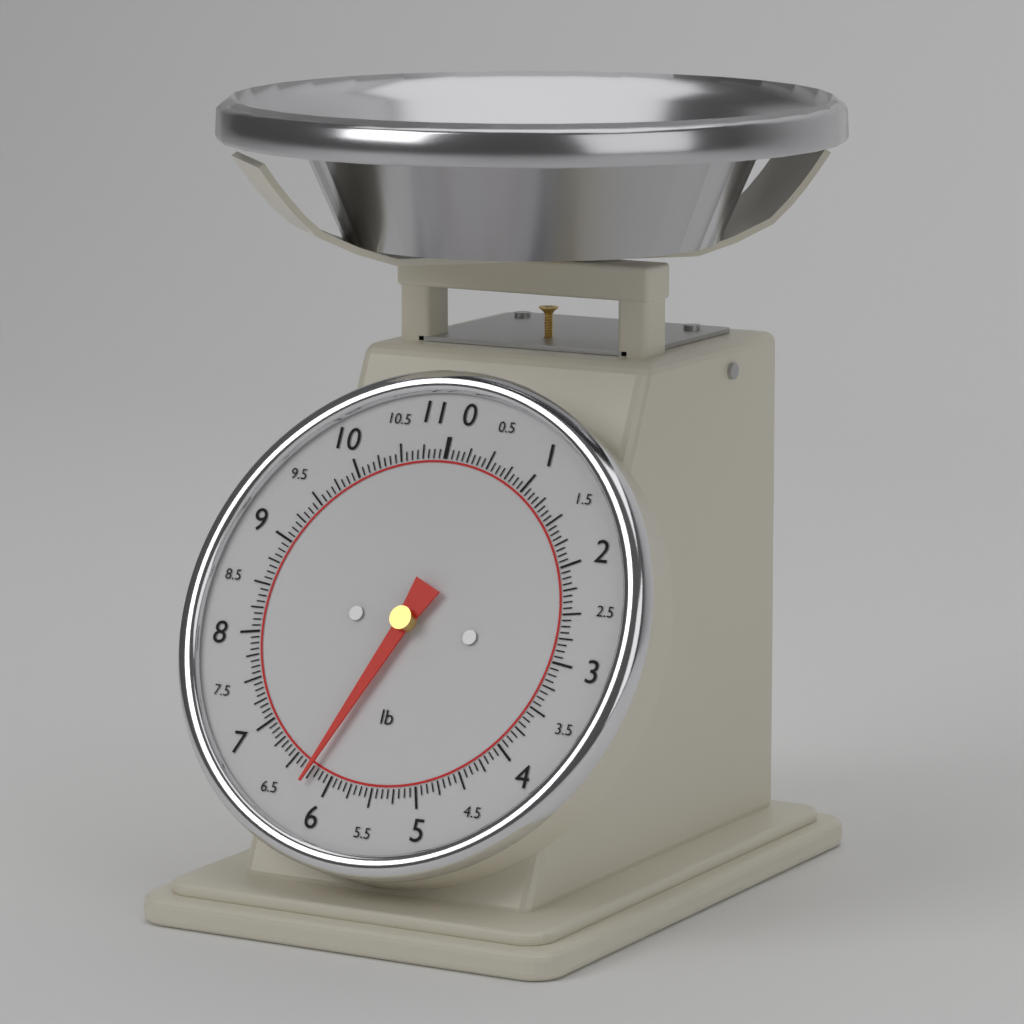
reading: 6.2500 lb
